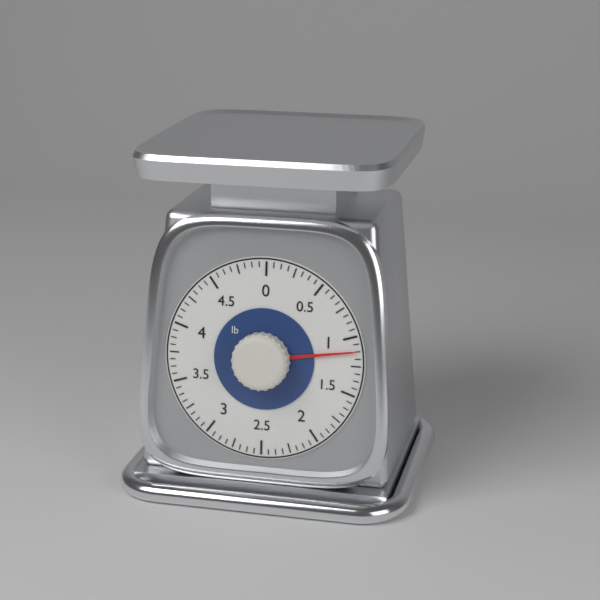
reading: 1.1250 lb
